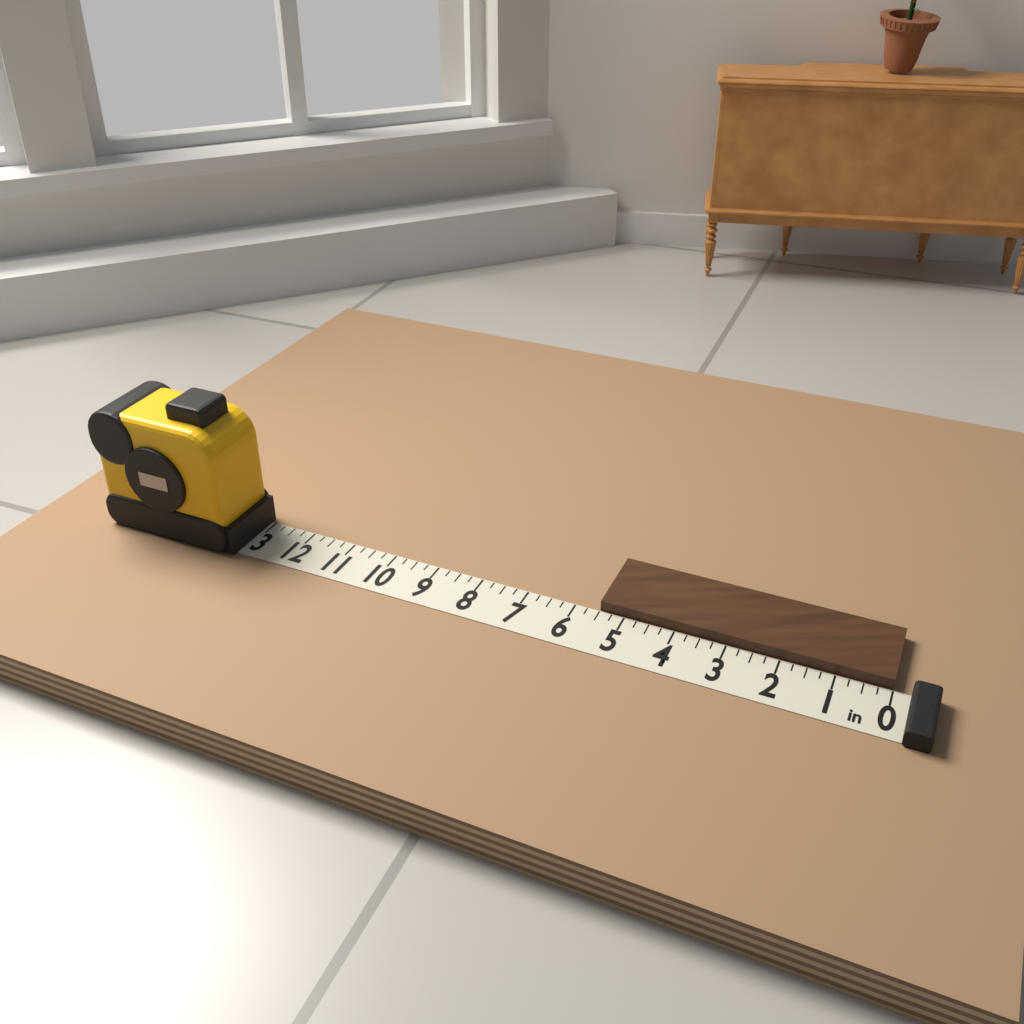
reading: 5.50 in
